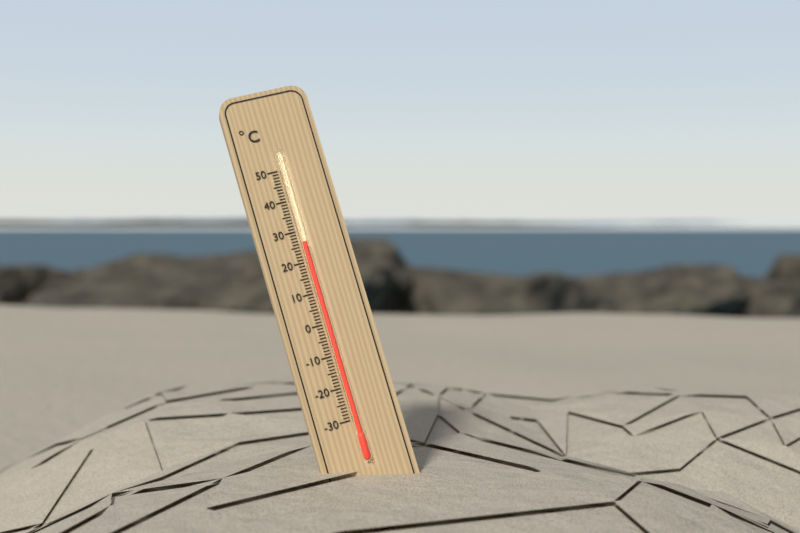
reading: 26 °C
